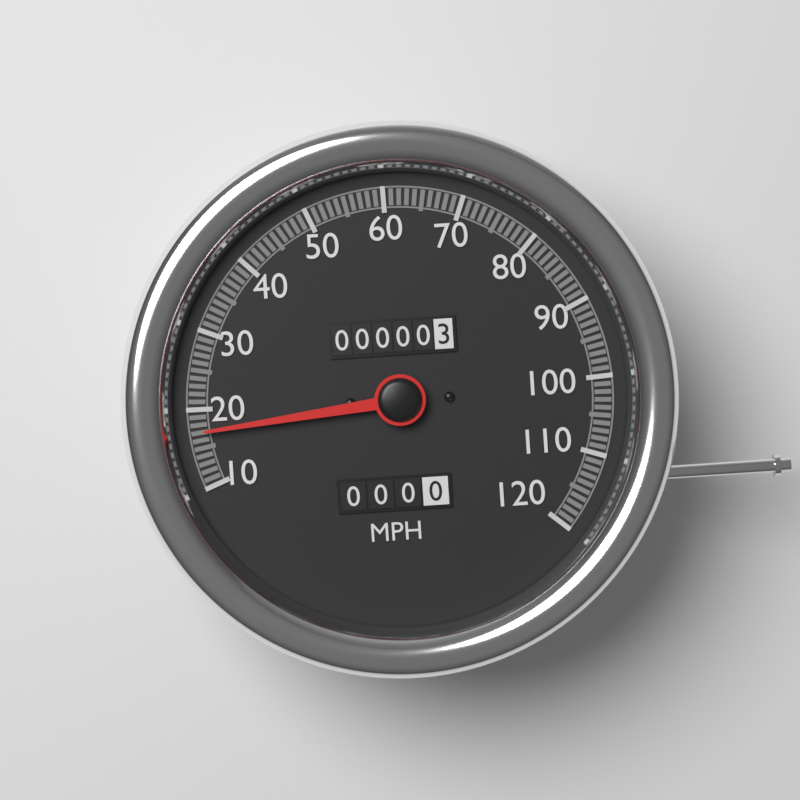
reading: 17 MPH
